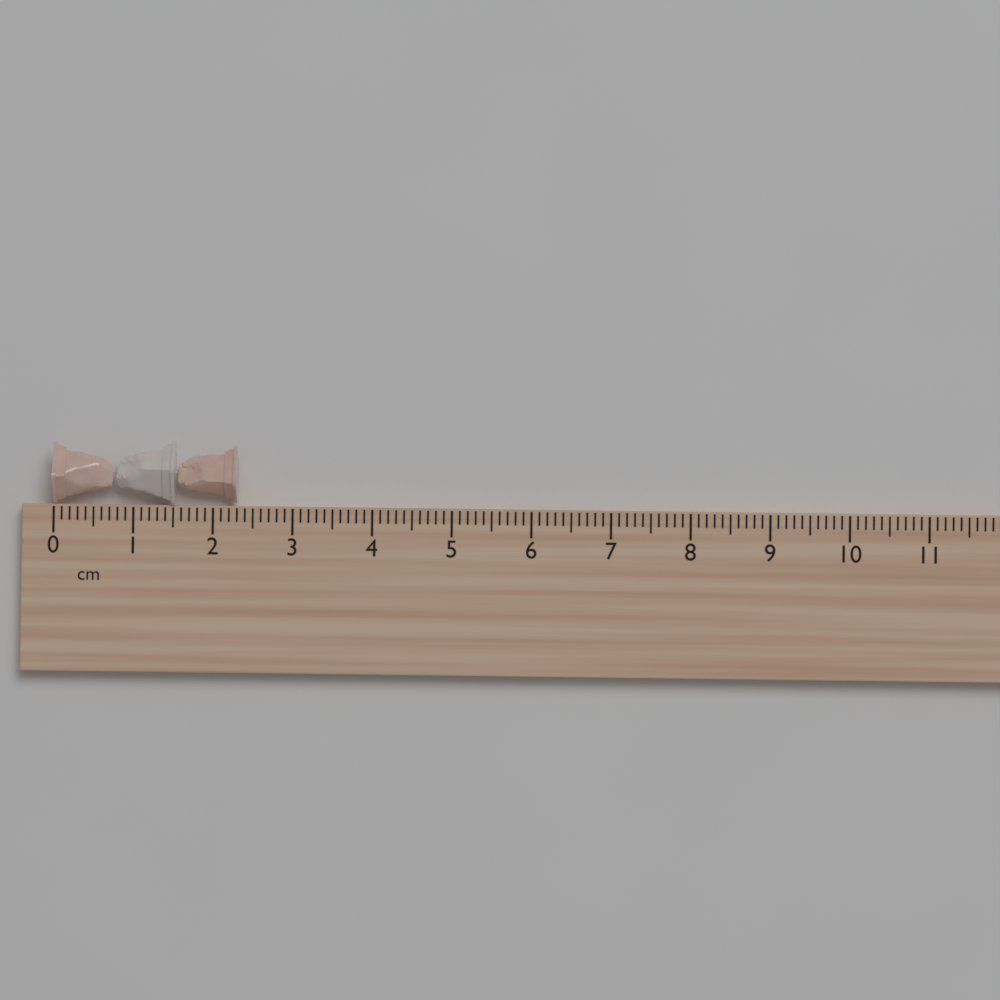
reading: 2.3 cm
